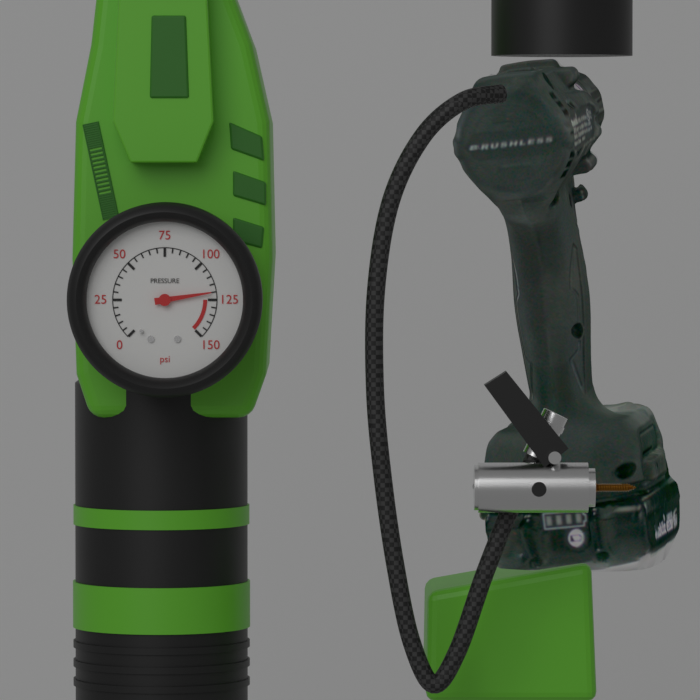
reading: 120 psi
